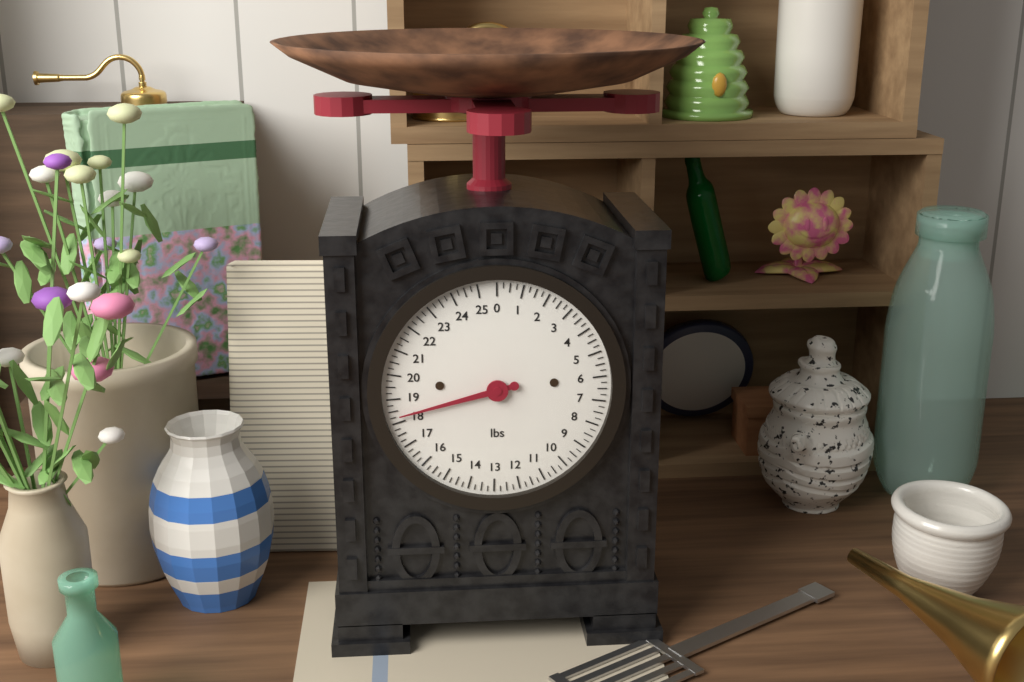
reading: 18.25 lbs
